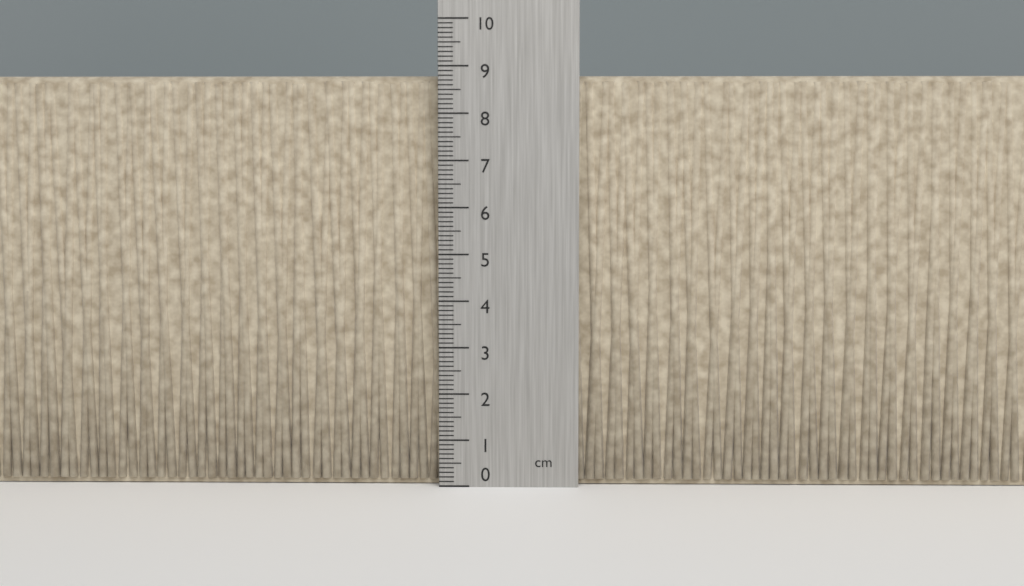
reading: 8.8 cm
